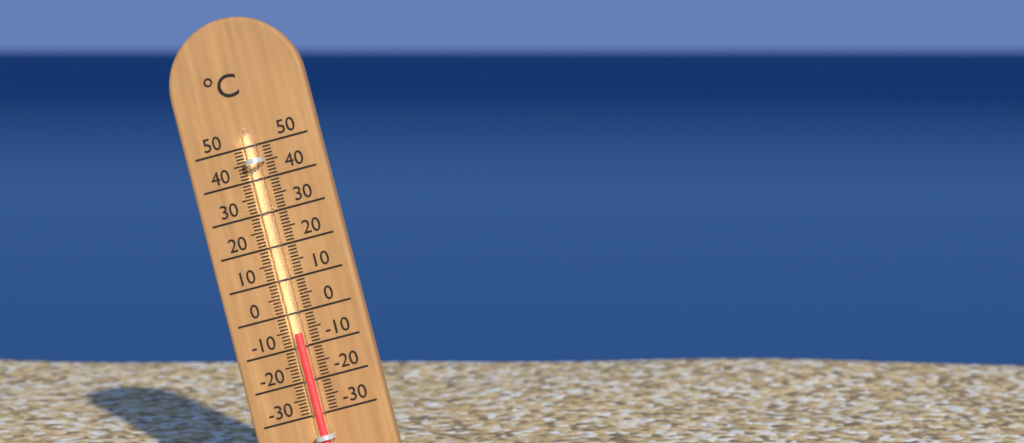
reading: -6 °C
